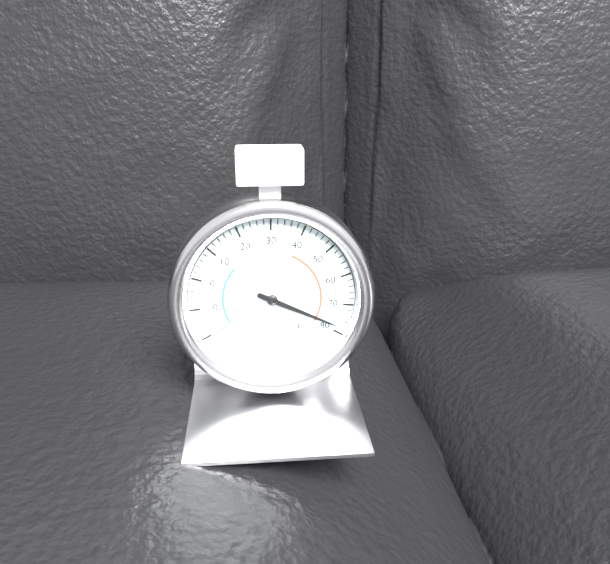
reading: 78 °F
